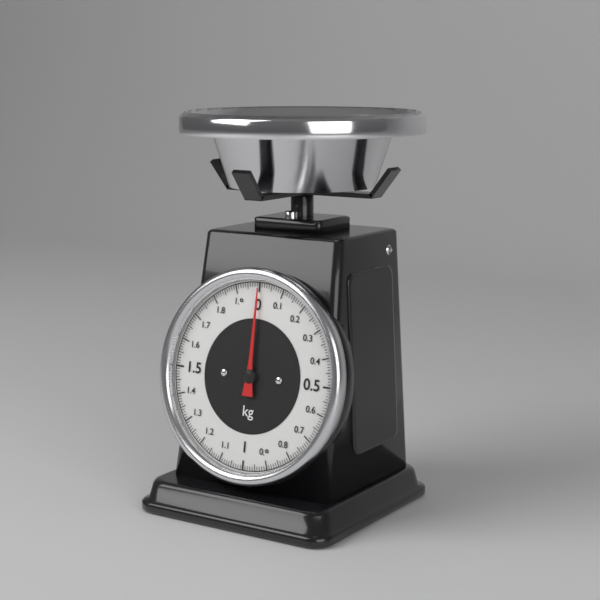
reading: 0.00 kg
